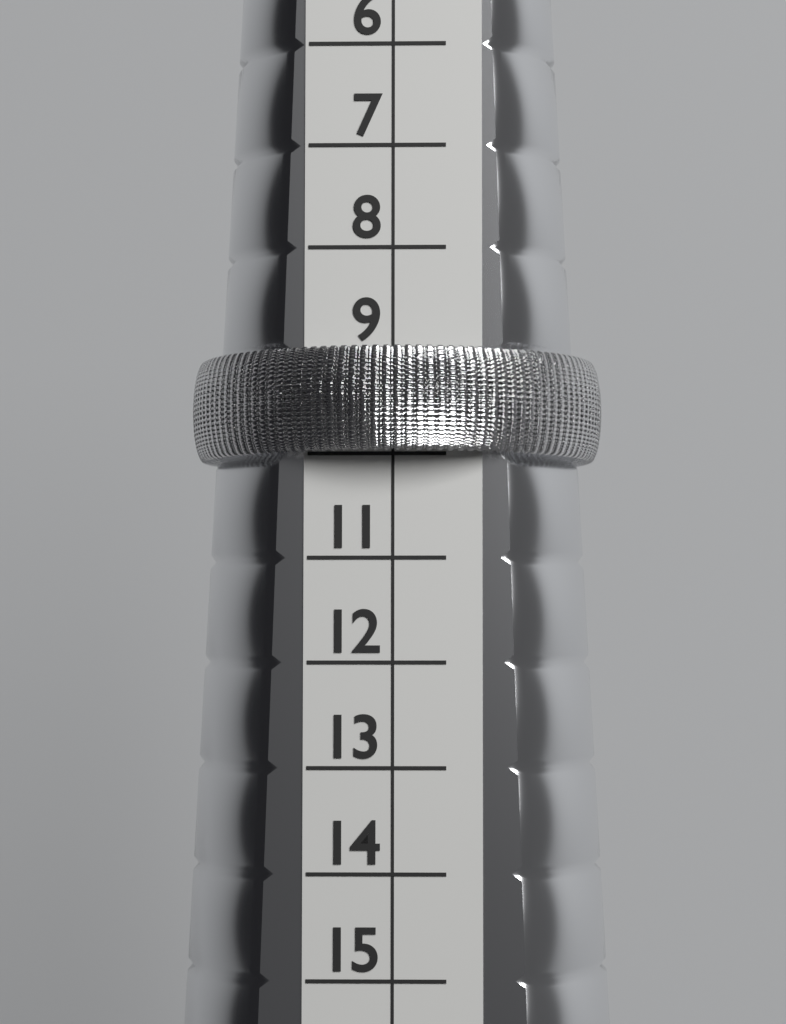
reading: 10 (no unit)
